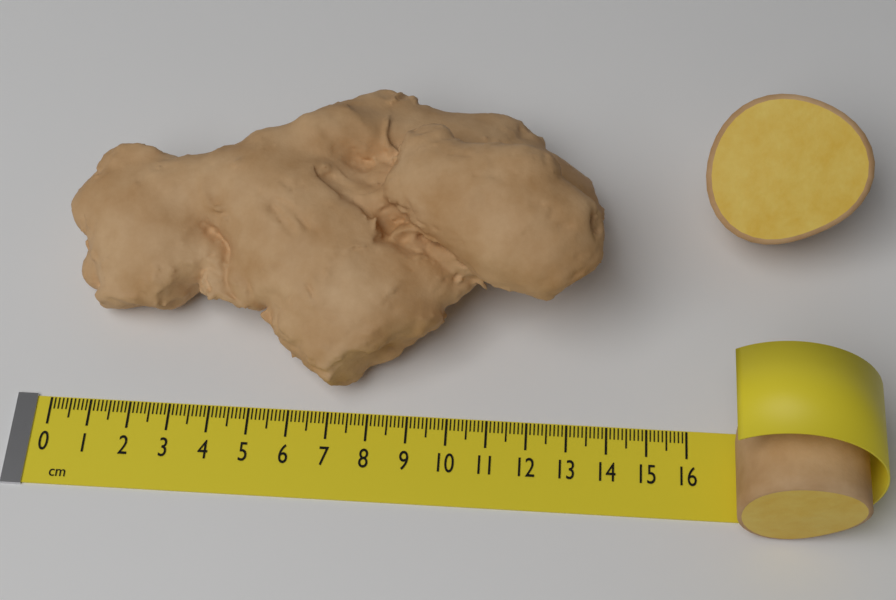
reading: 13.8 cm
